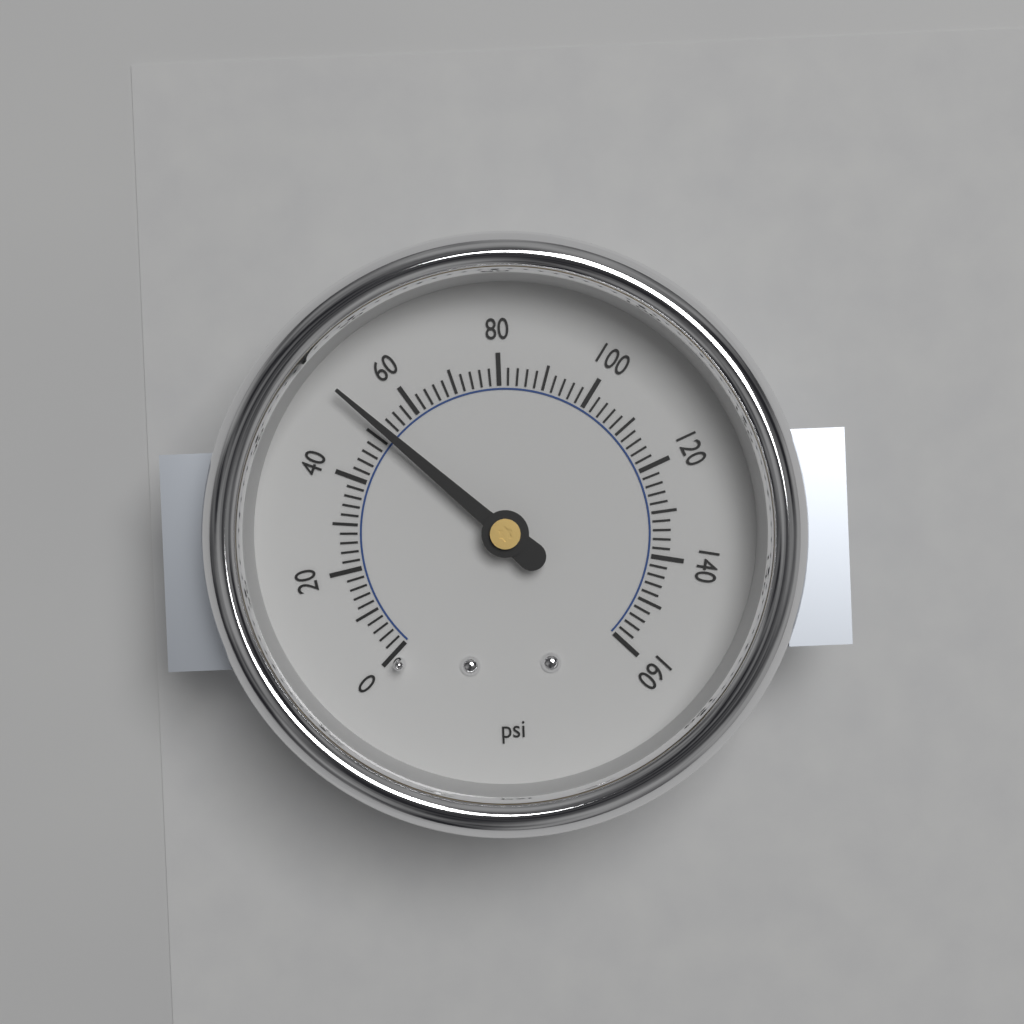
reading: 52 psi
